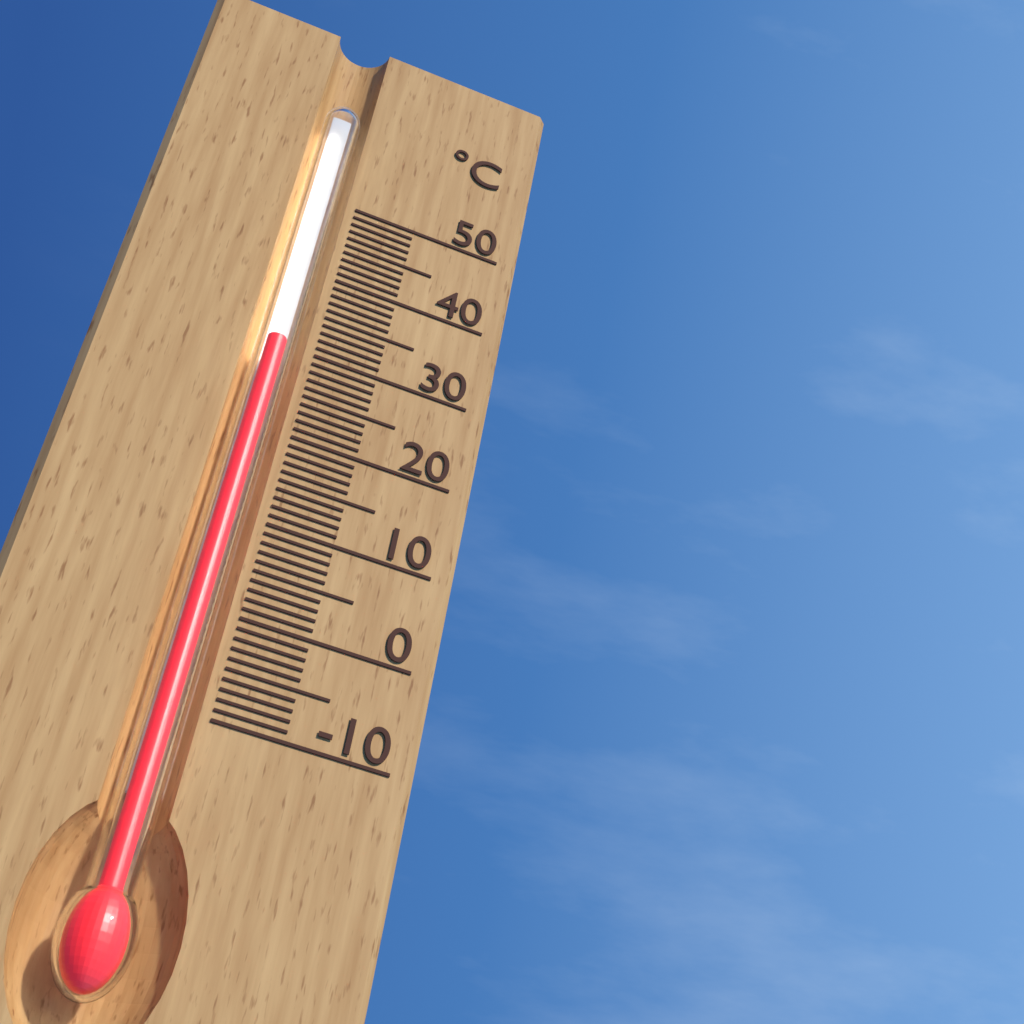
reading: 30 °C
